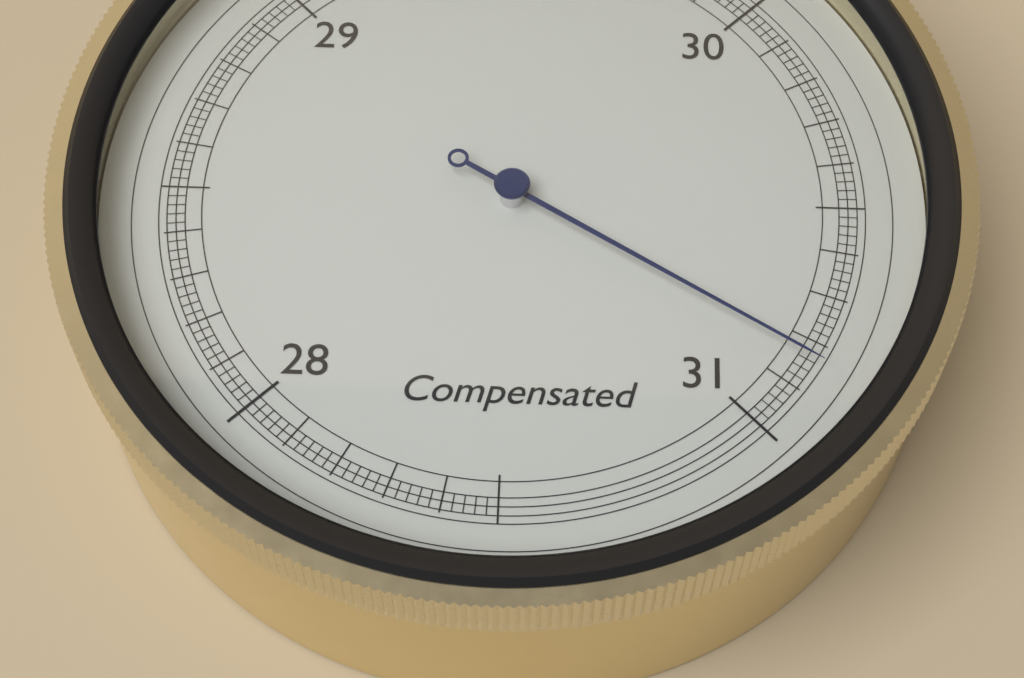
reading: 30.84 inHg
